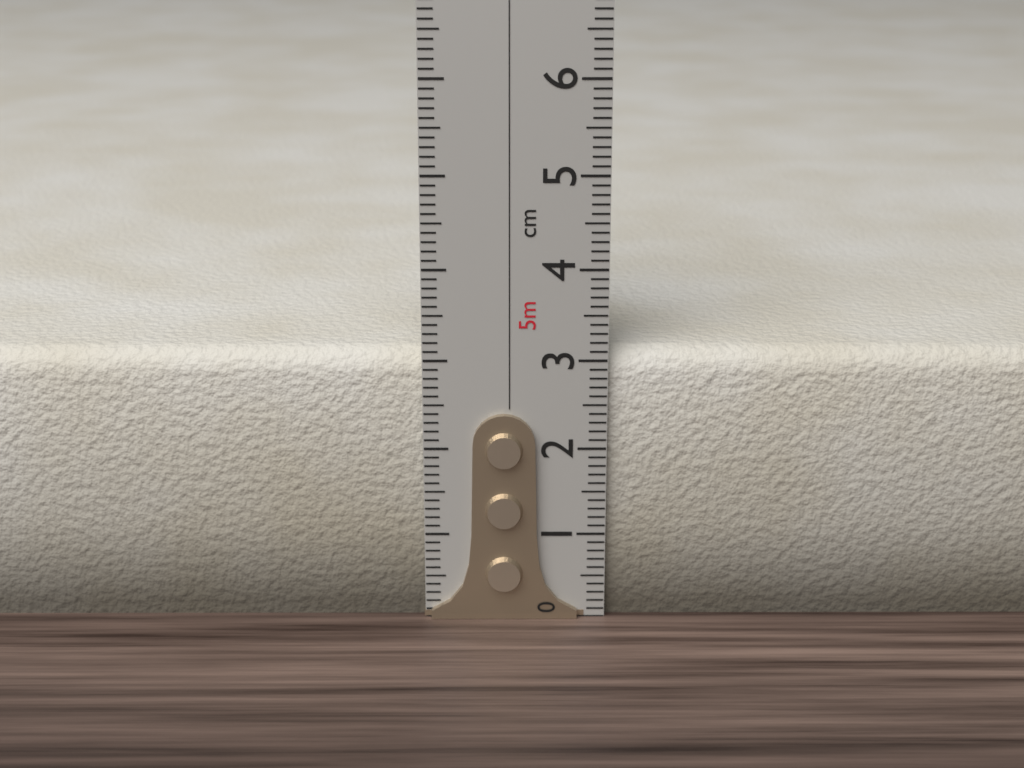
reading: 3.1 cm
